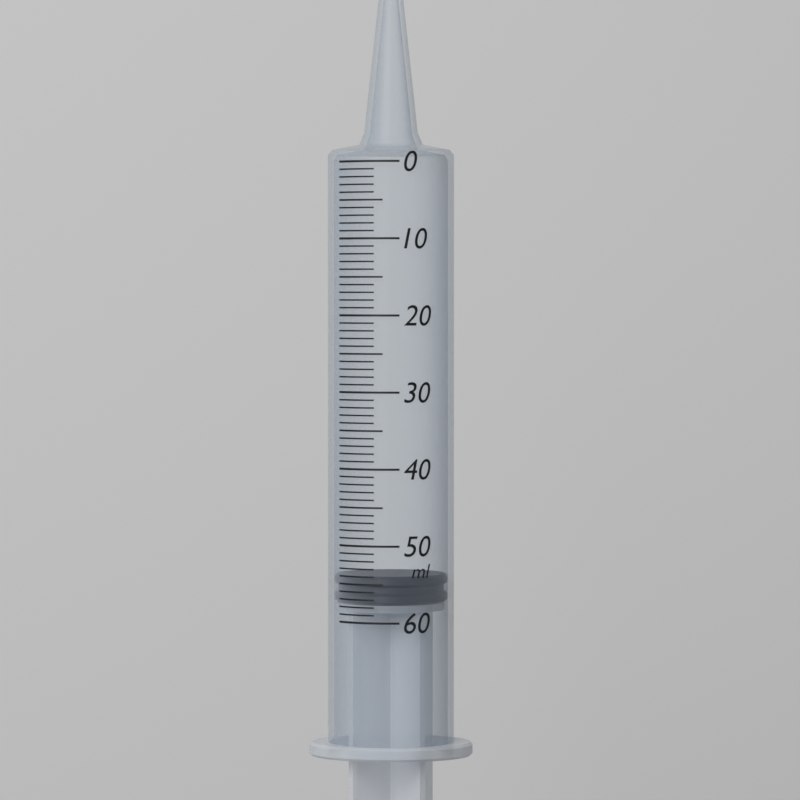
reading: 54 ml
